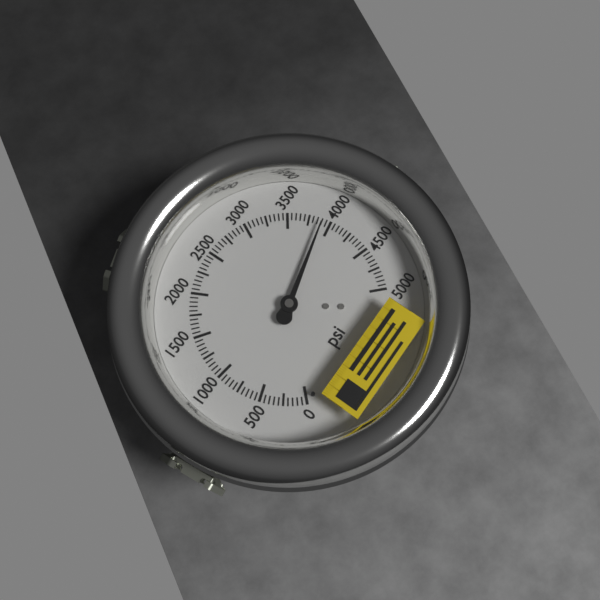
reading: 3900 psi
